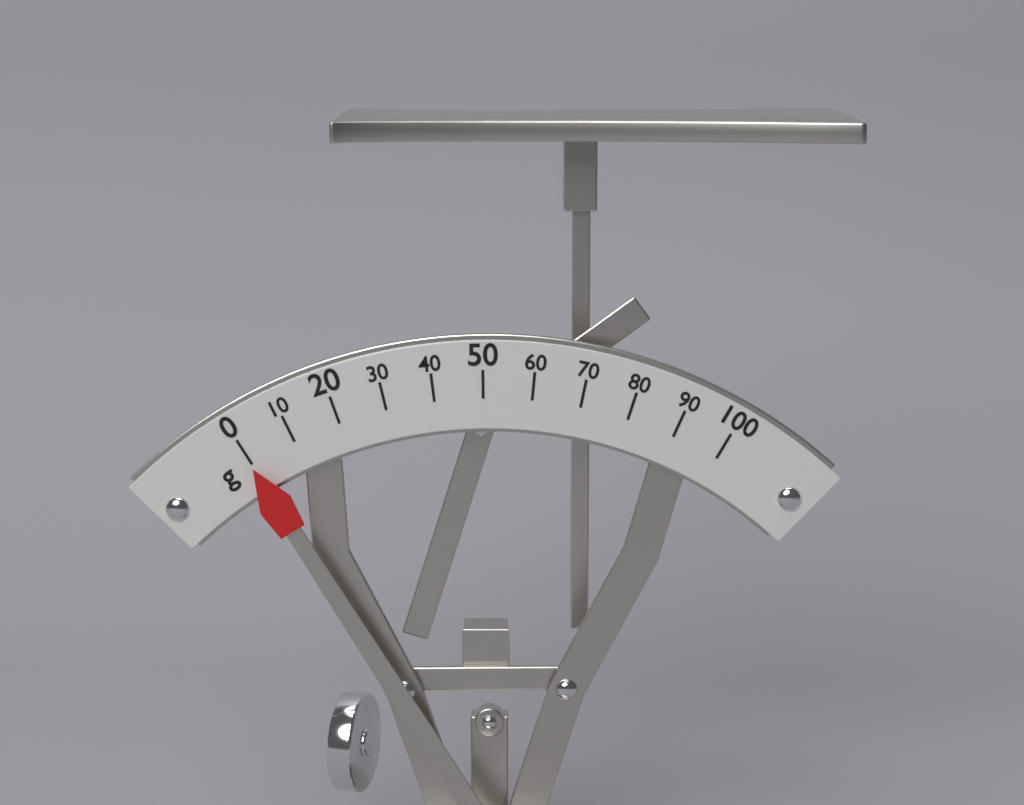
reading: 0 g
